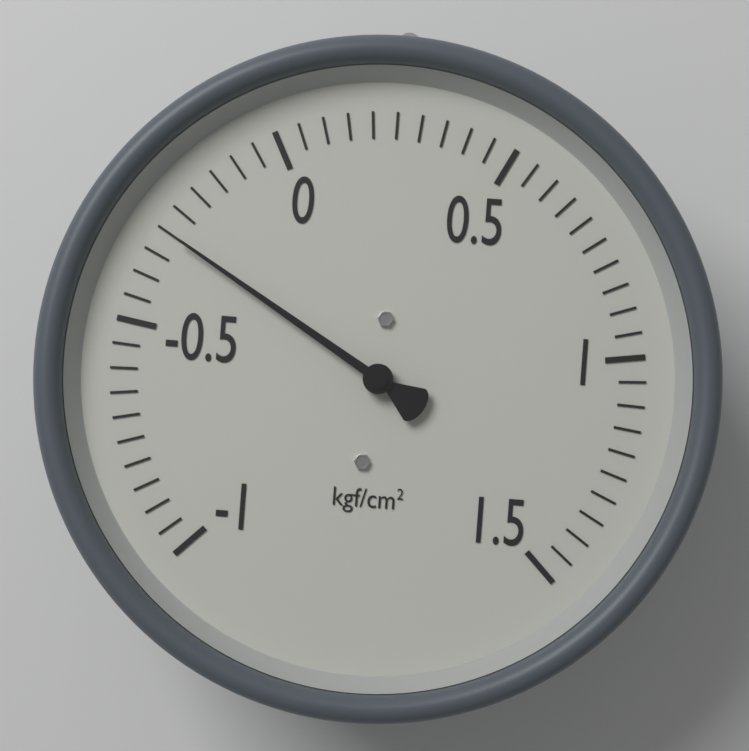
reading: -0.30 kgf/cm²
